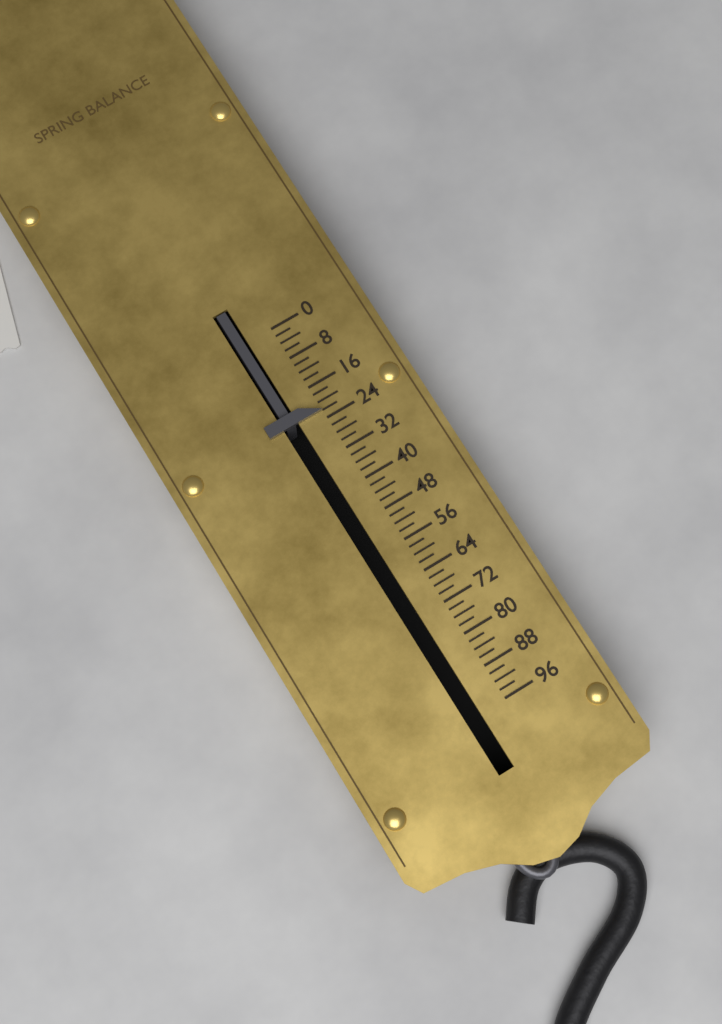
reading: 22 (no unit)
